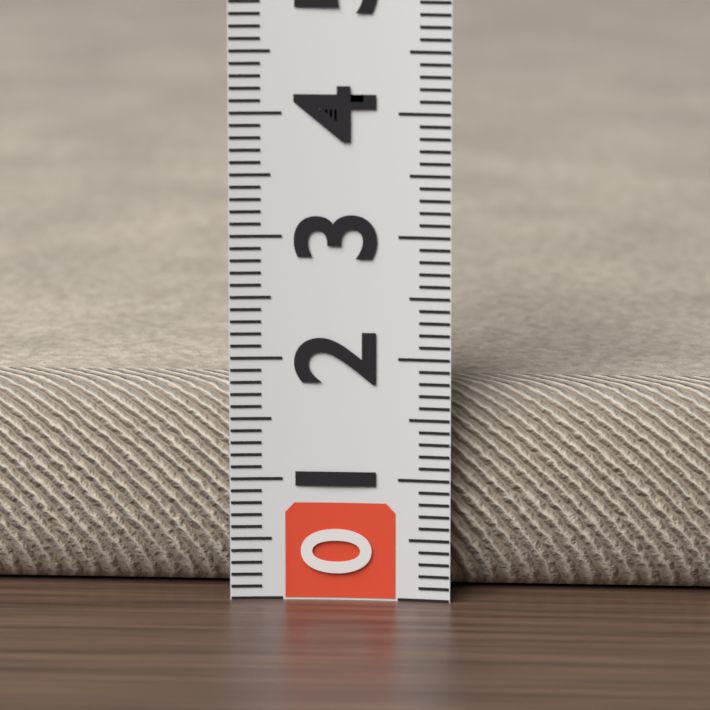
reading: 1.7 (no unit)
